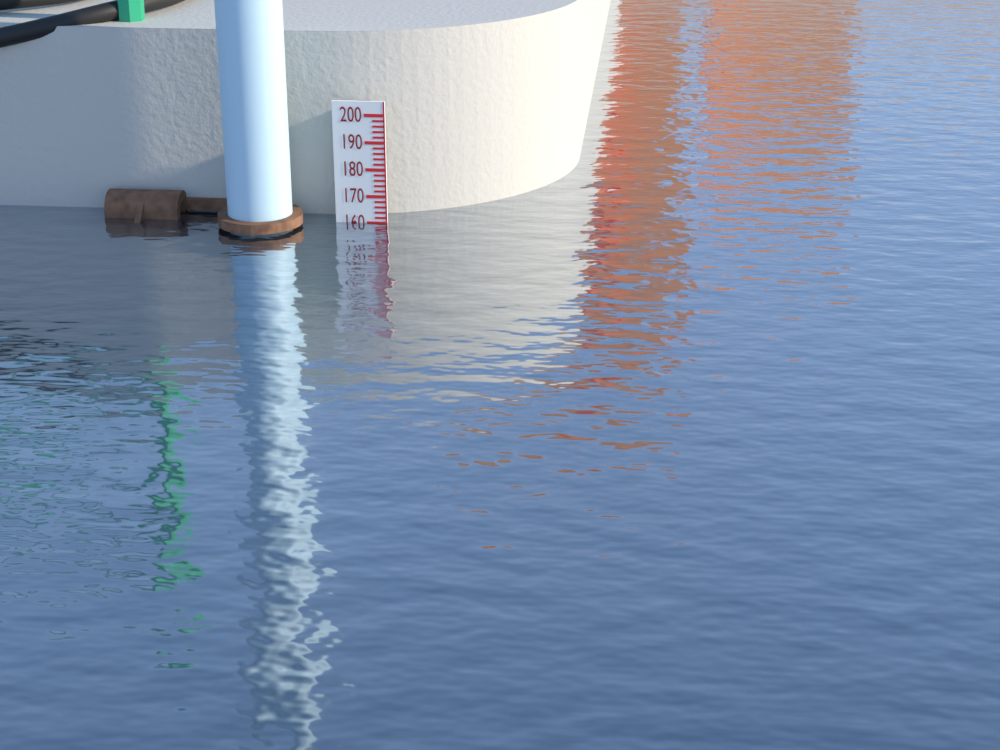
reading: 160 (no unit)
